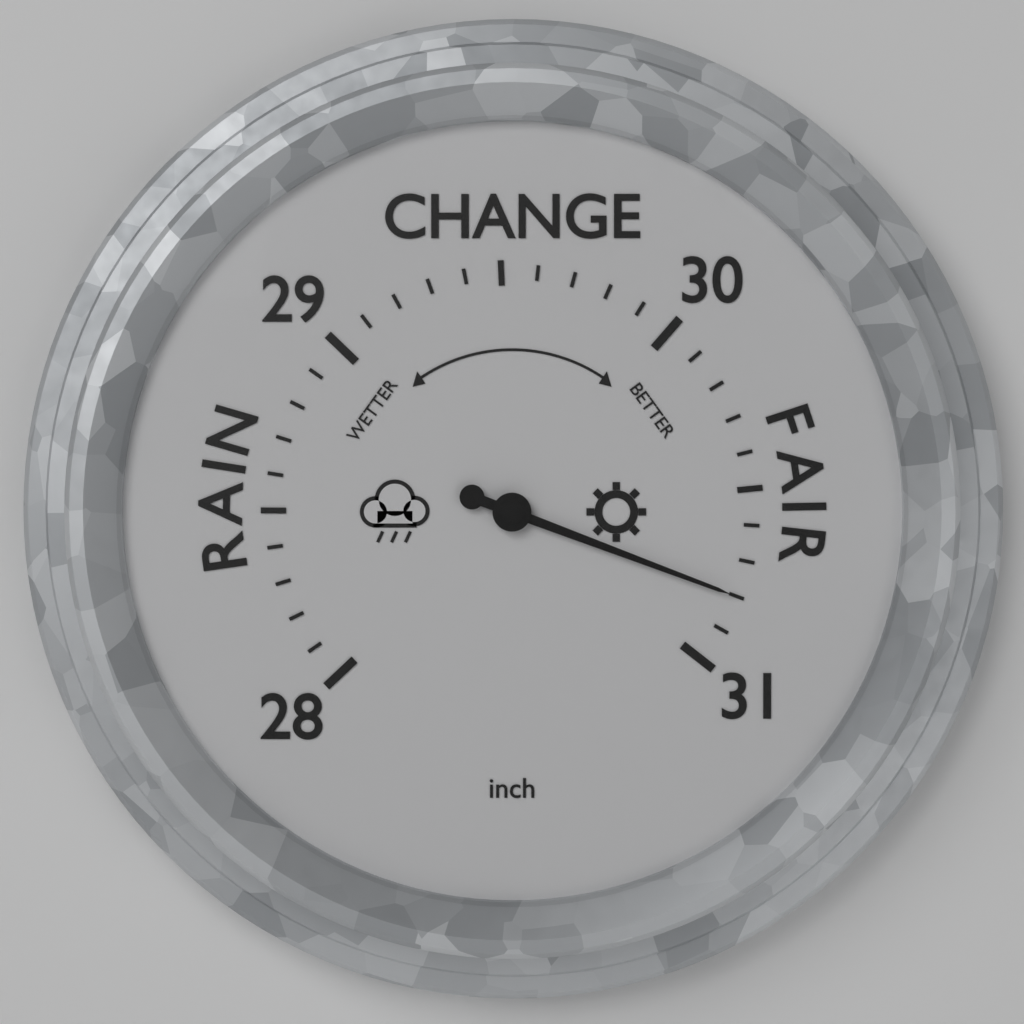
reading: 30.8 inch
